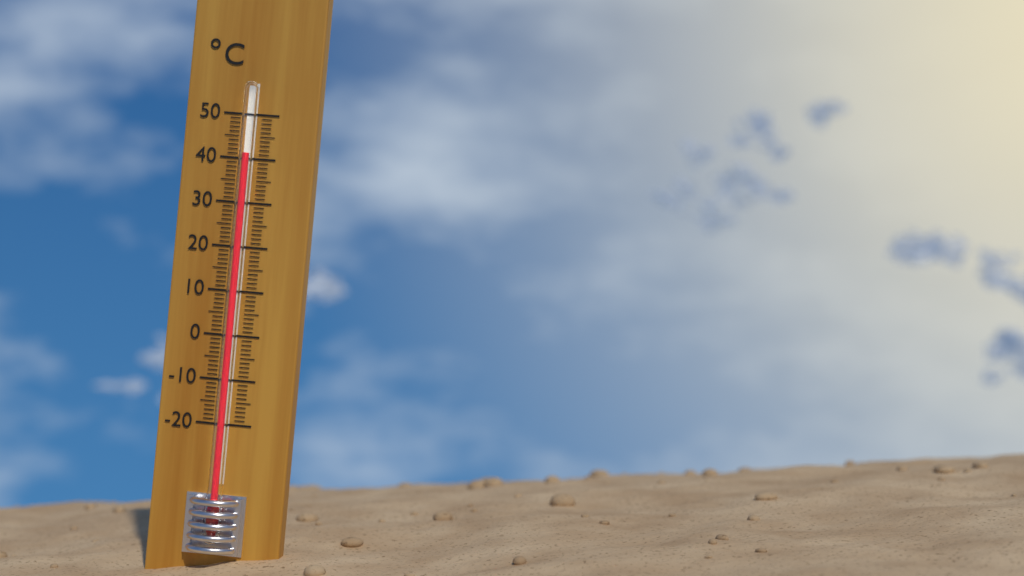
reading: 41 °C
